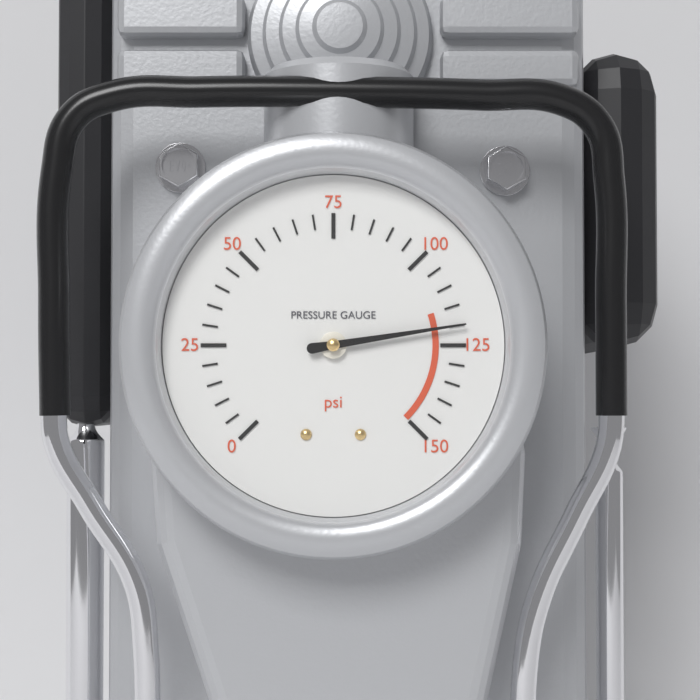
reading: 120 psi
